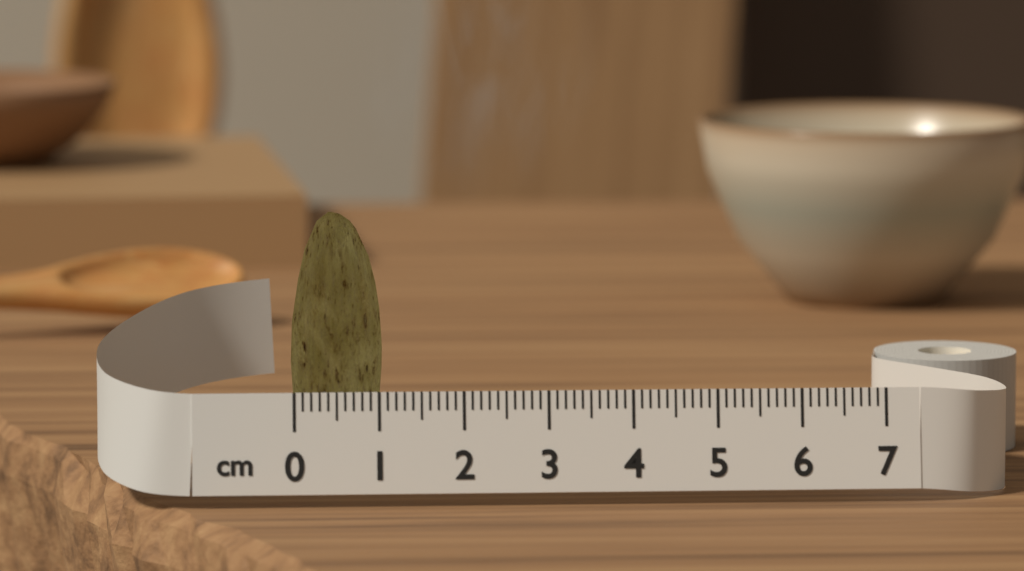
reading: 1.1 cm
